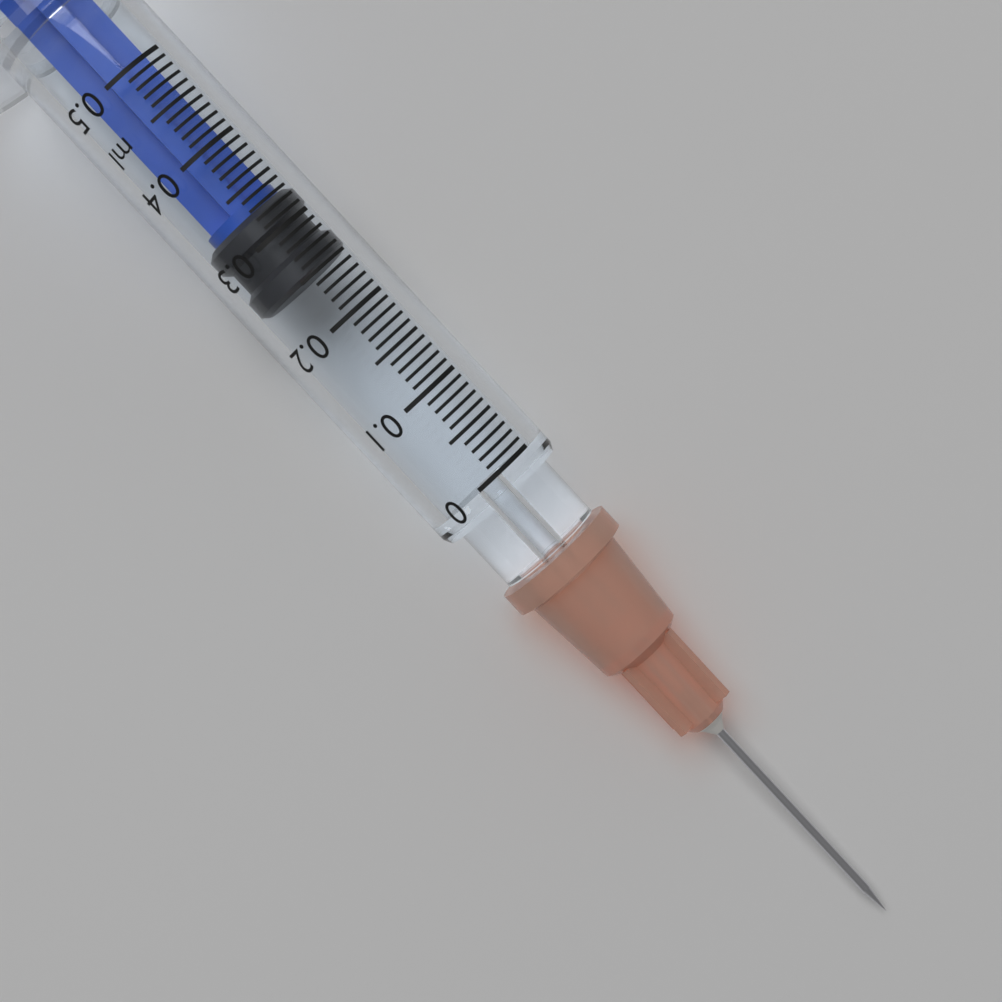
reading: 0.25 ml
